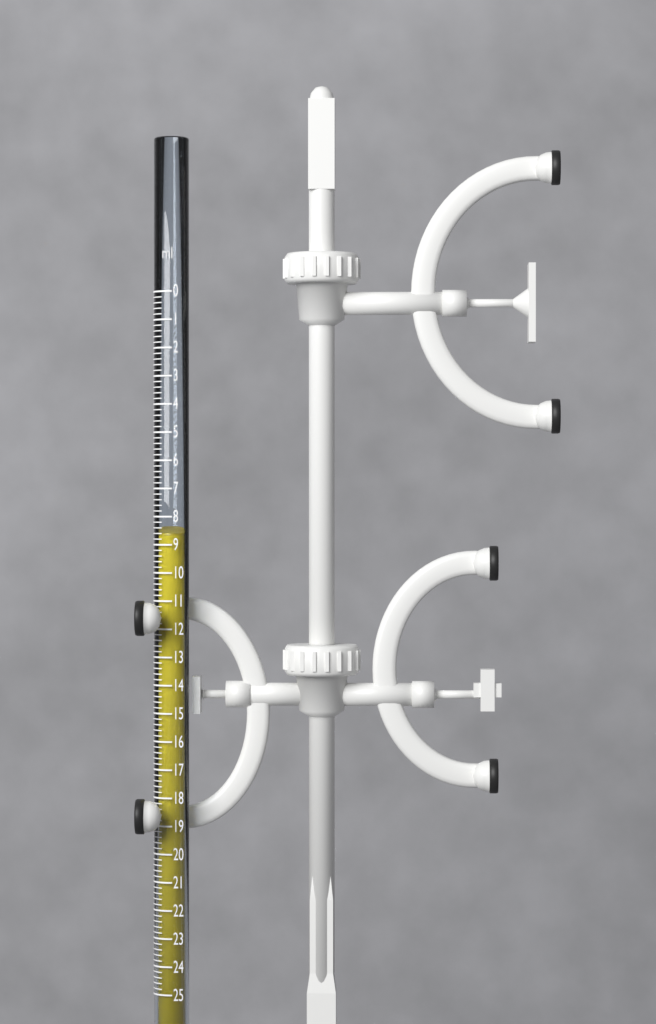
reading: 8.6 ml
